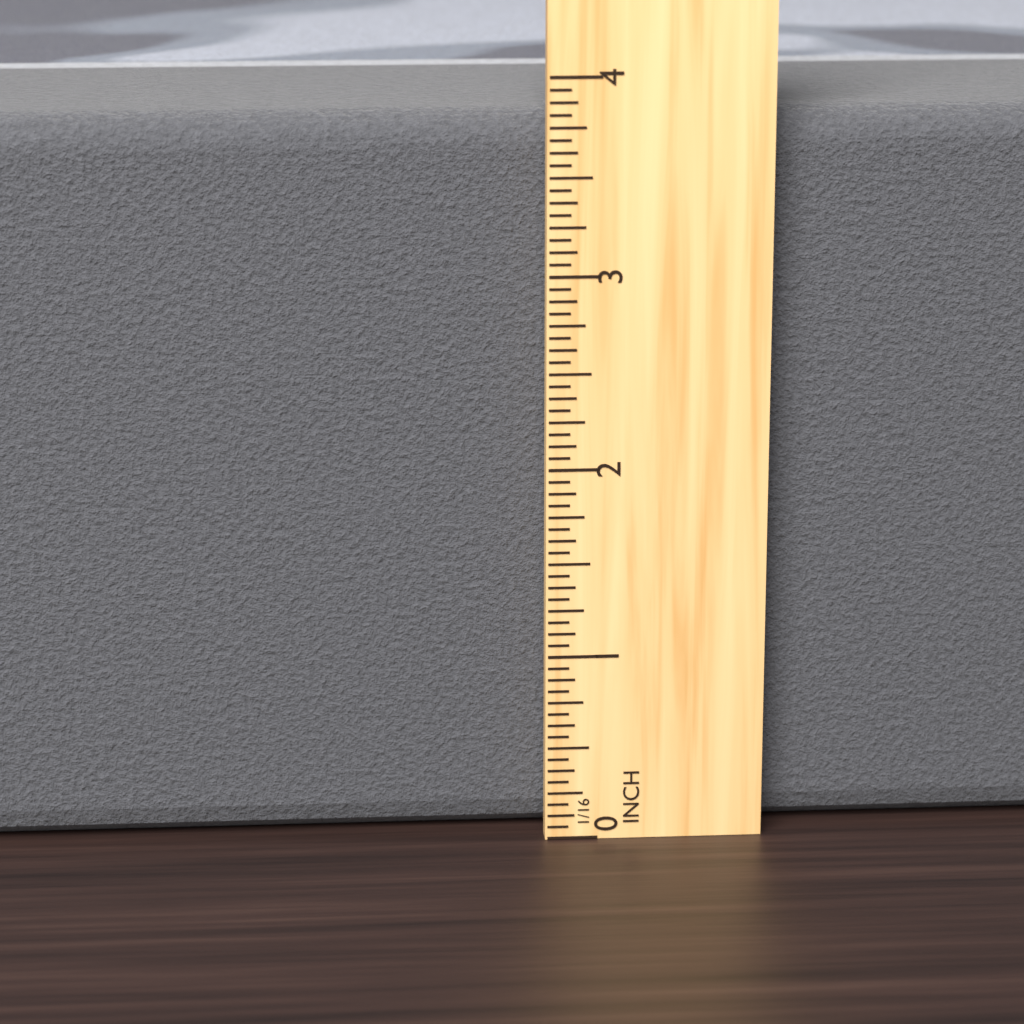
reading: 3.8125 in
